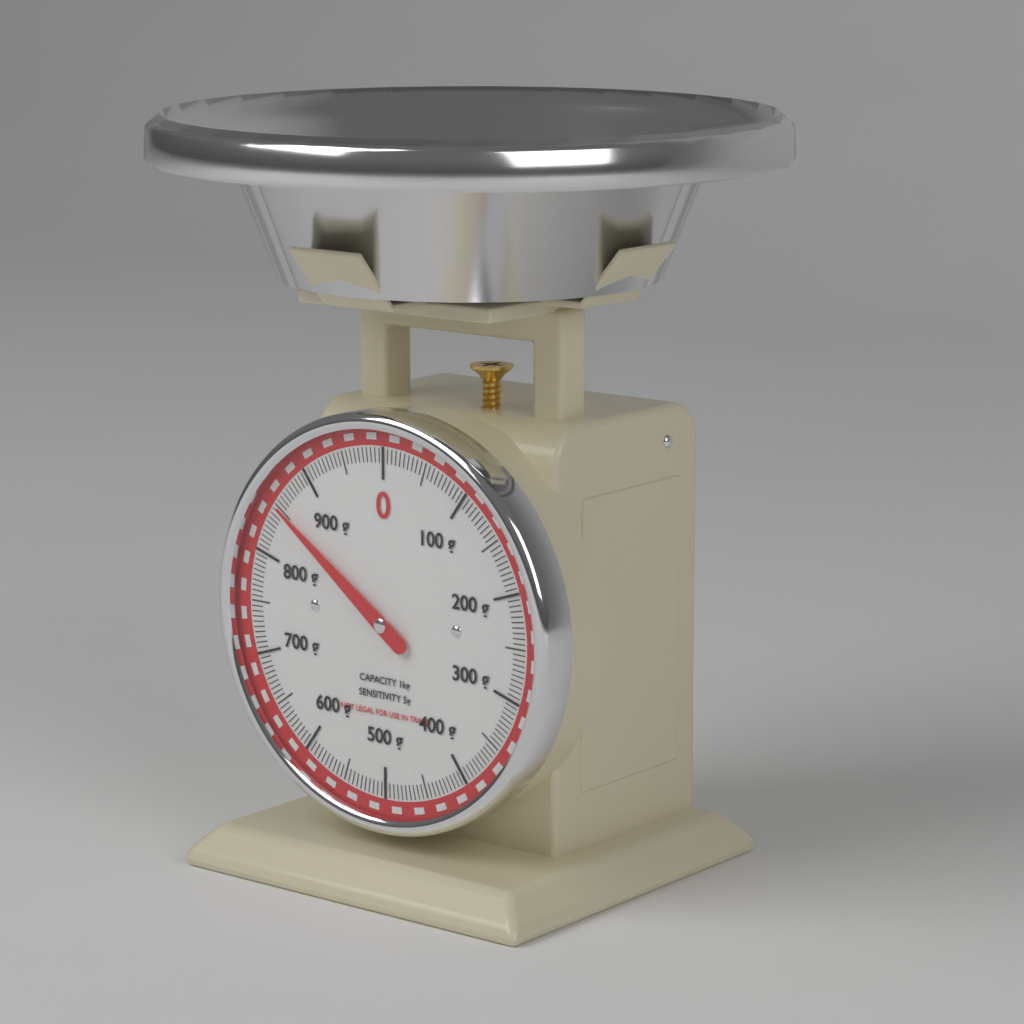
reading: 850 g
